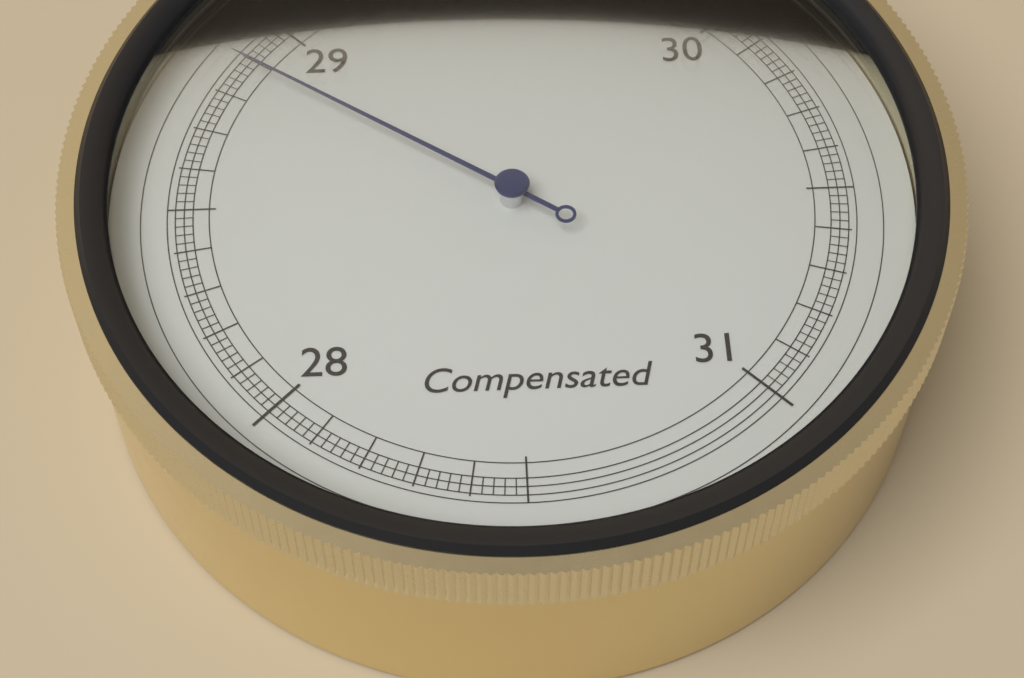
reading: 28.88 inHg
